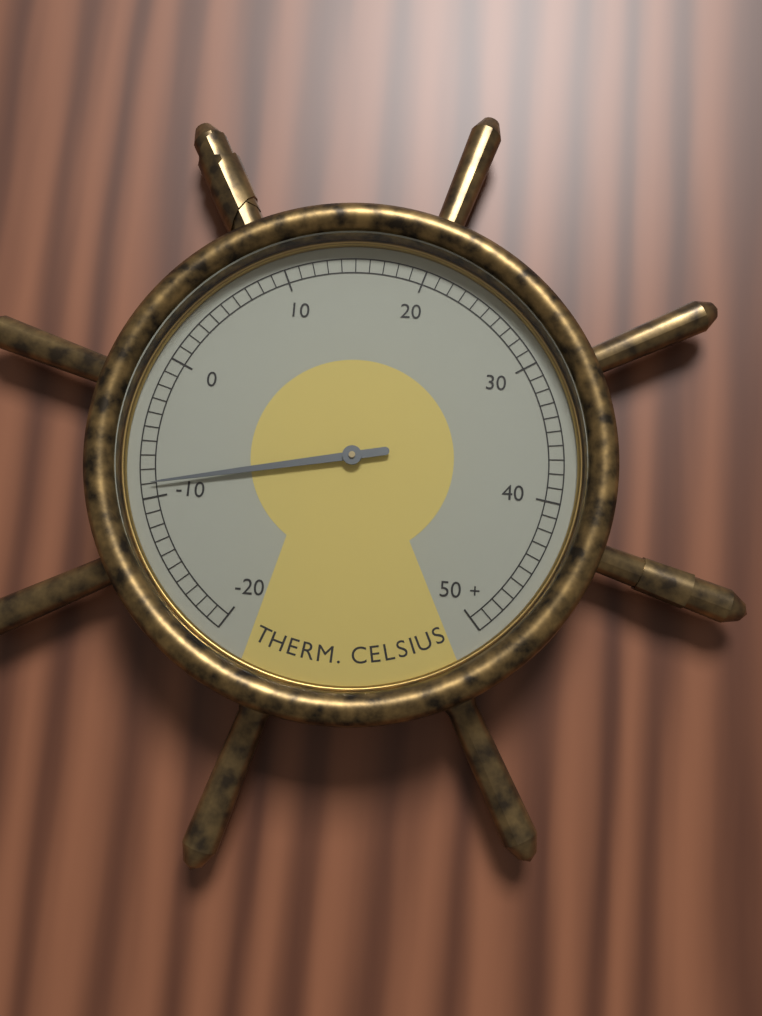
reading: -9 °C
